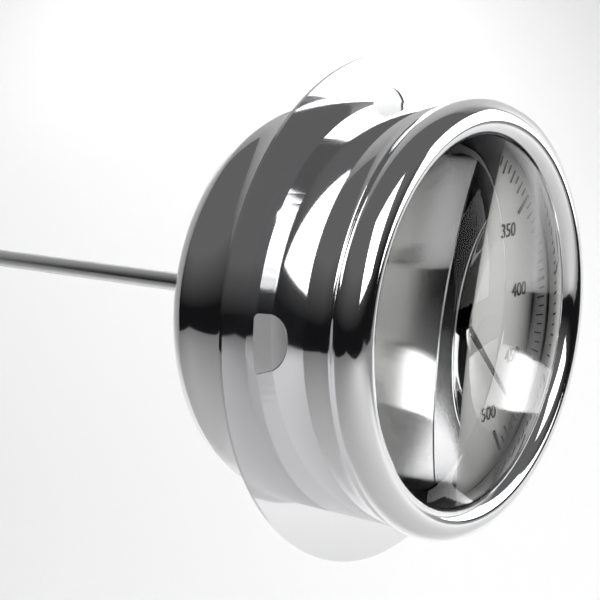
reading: 480 °F
